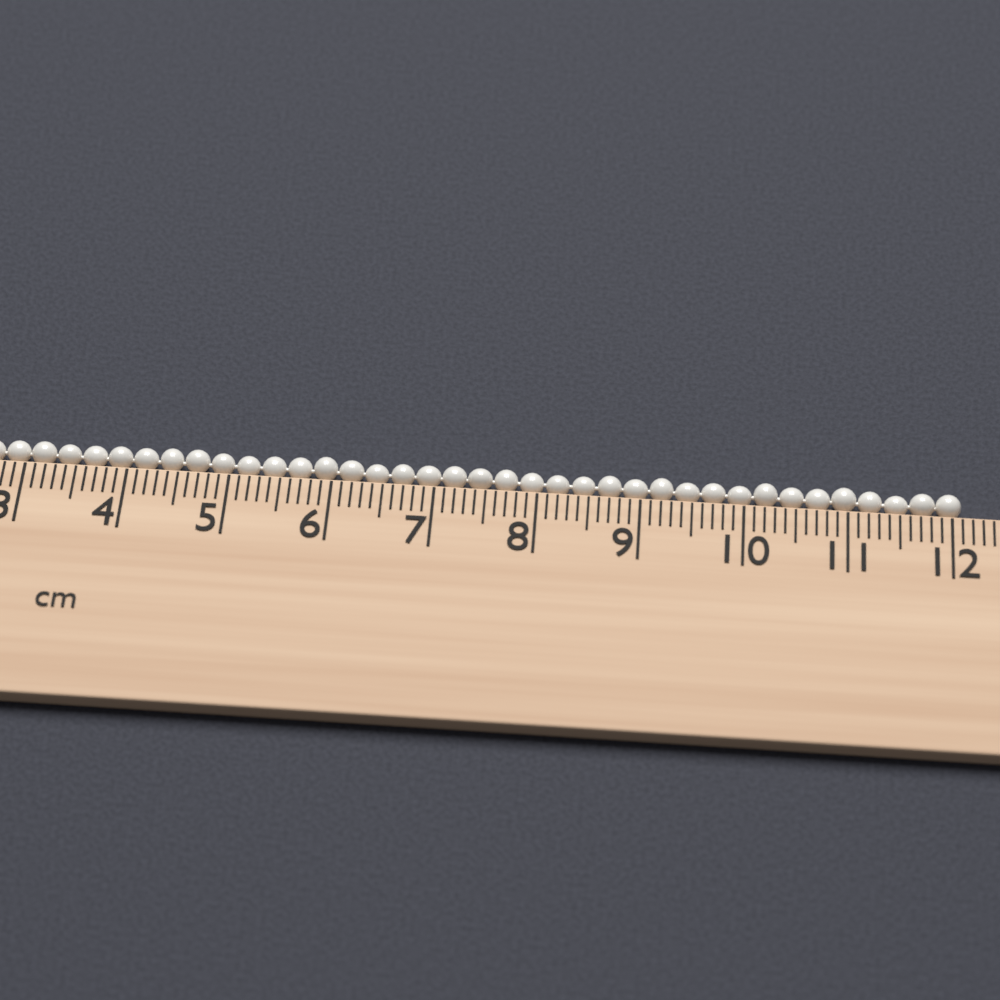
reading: 12.1 cm
